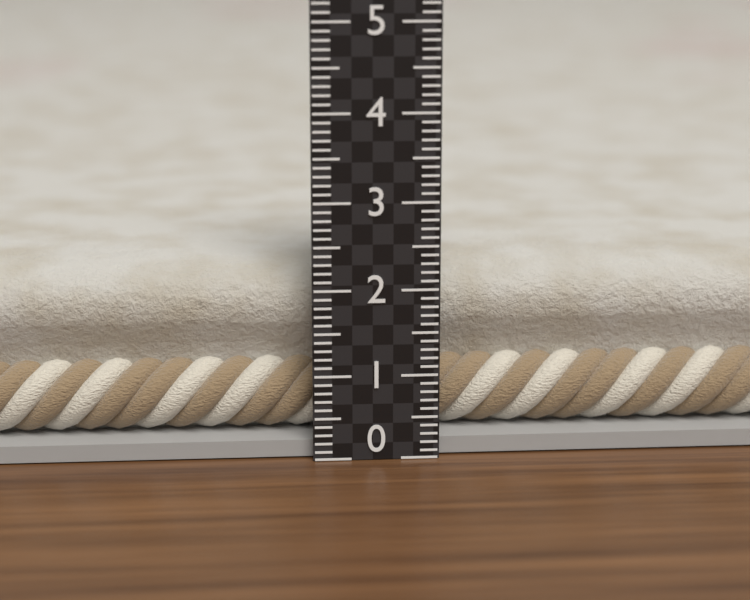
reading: 2.2 (no unit)
